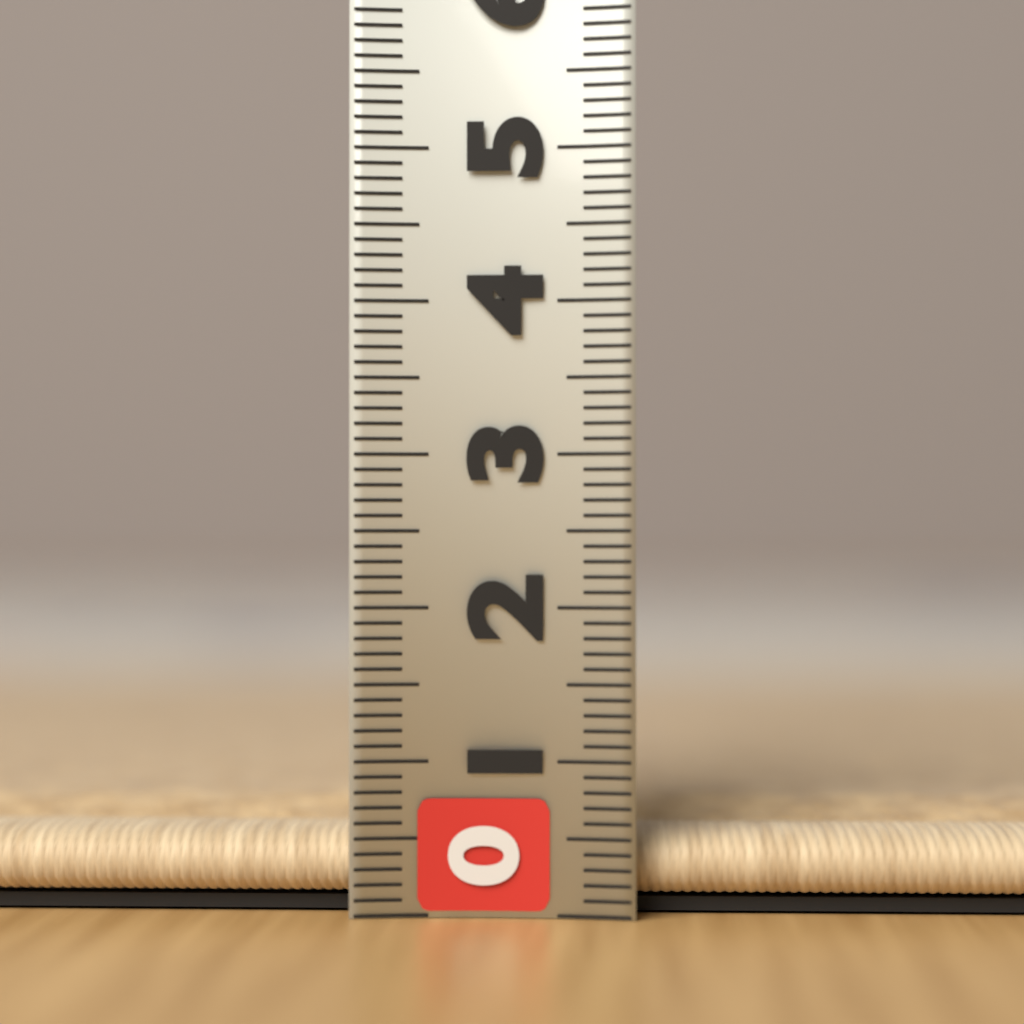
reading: 0.7 (no unit)
